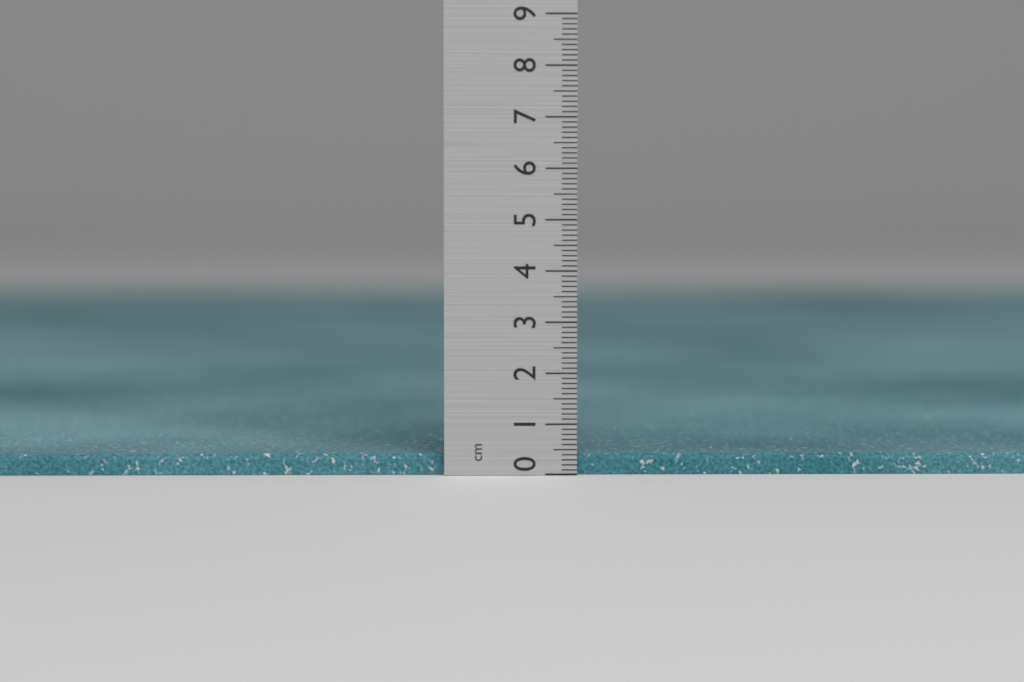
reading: 0.4 cm
